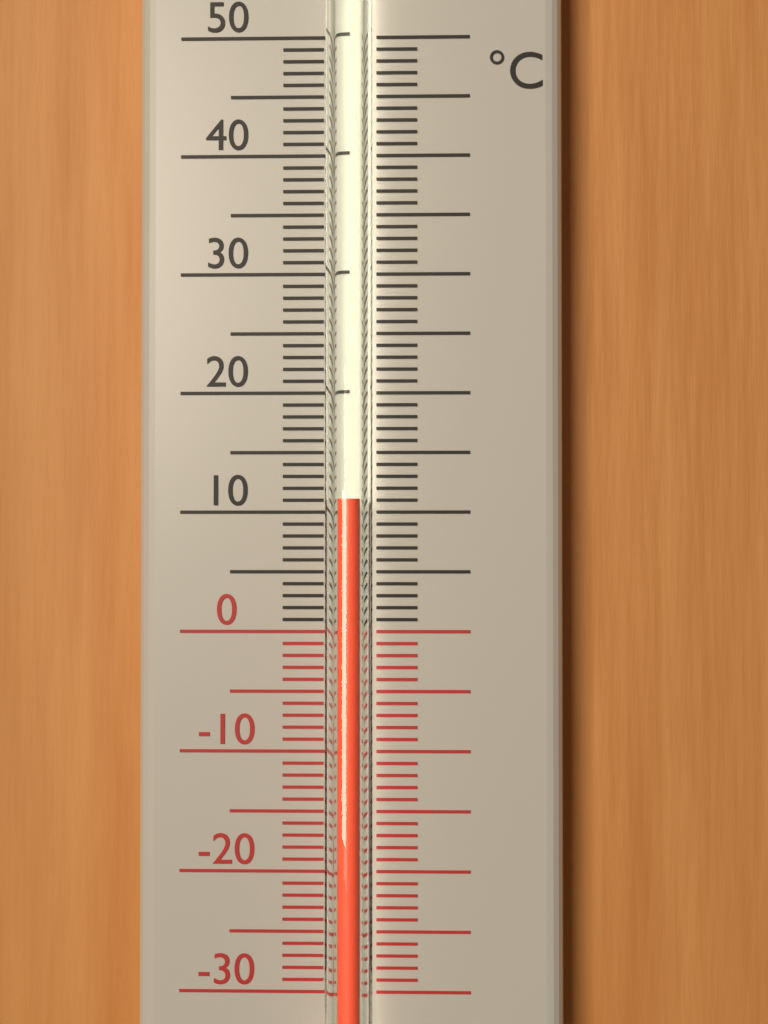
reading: 11 °C
